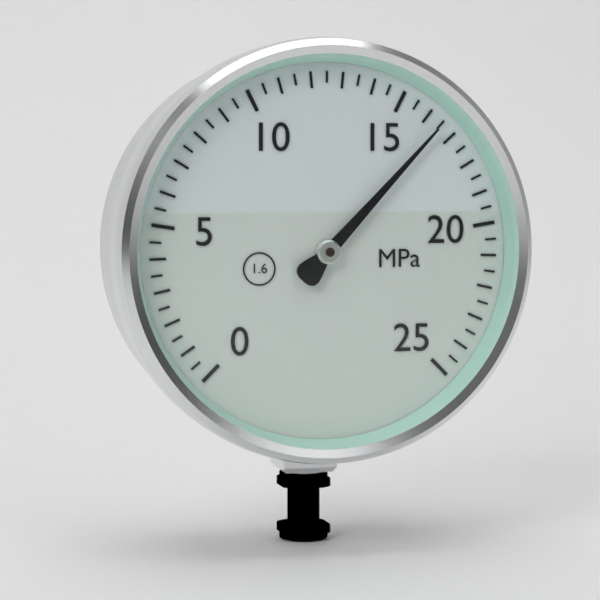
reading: 16.5 MPa
